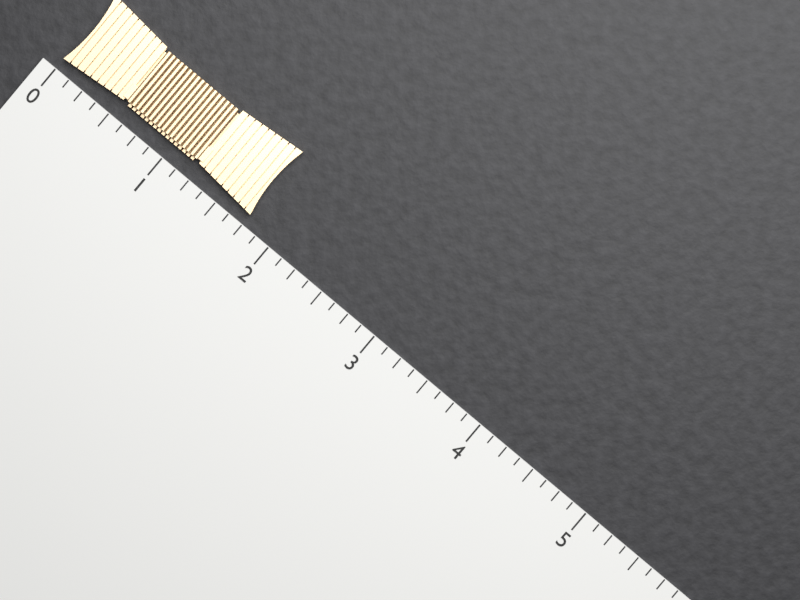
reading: 1.750 (no unit)
